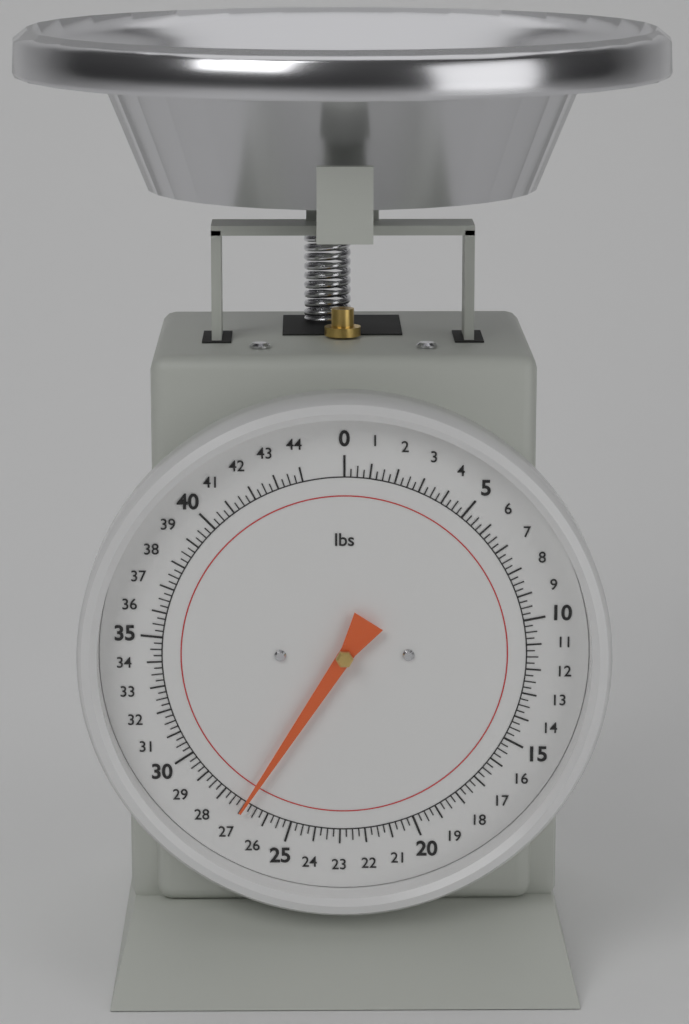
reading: 27.00 lbs
